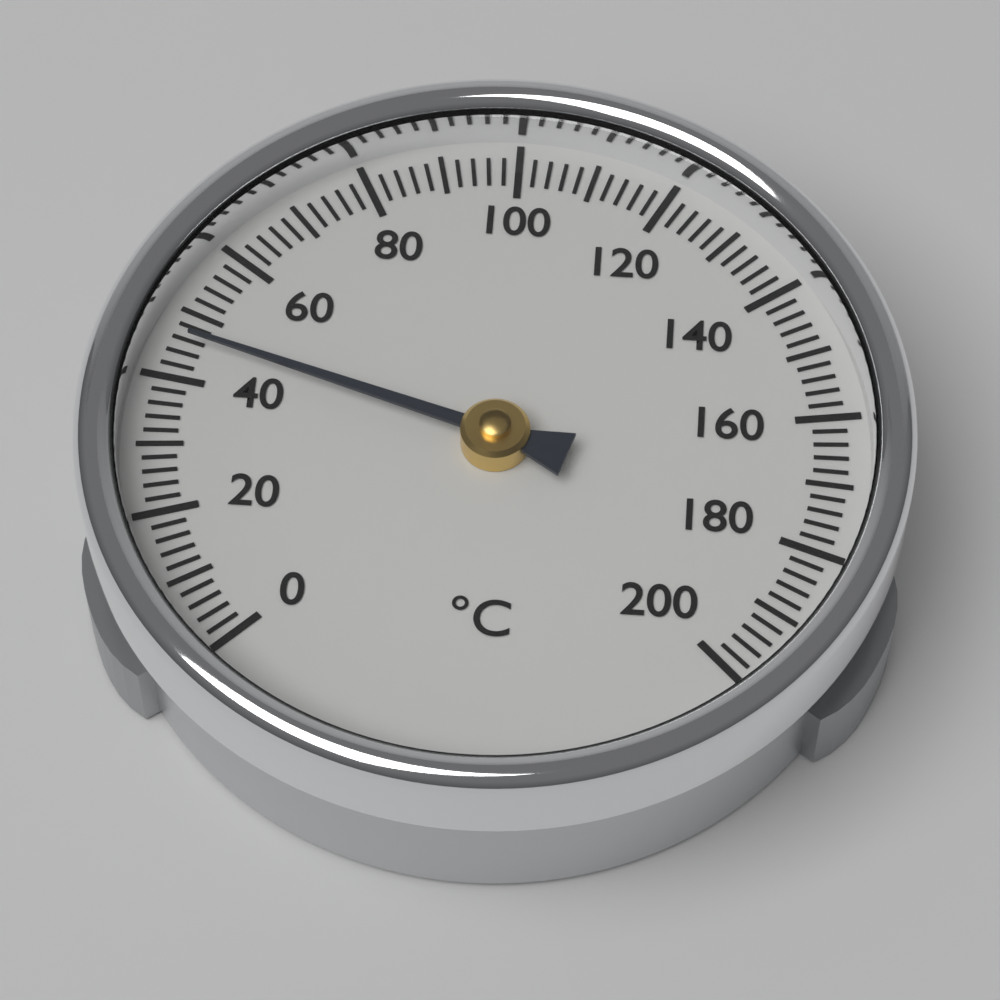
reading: 46 °C
